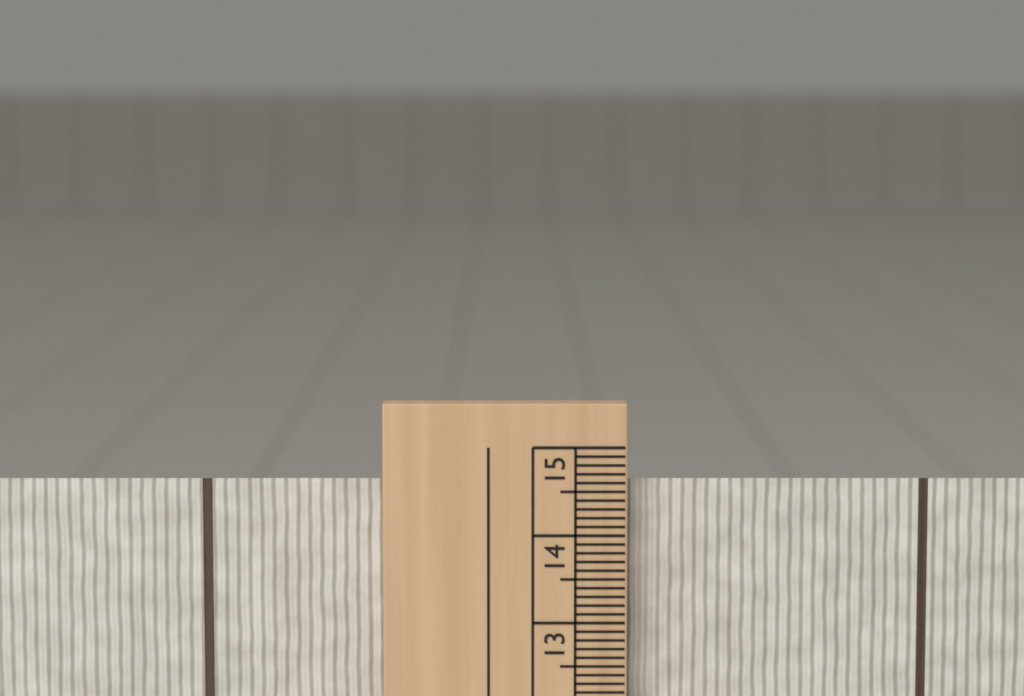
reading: 14.6 cm
